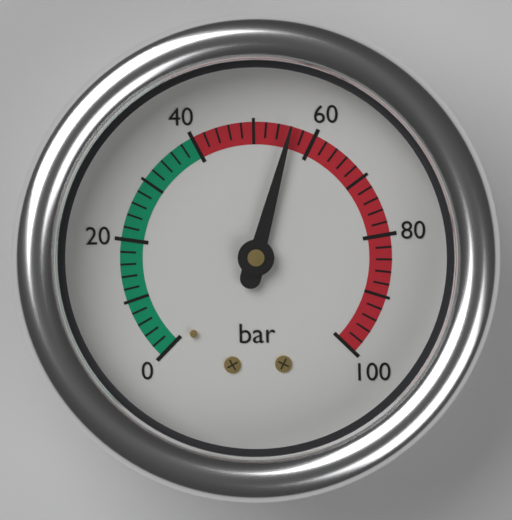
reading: 56 bar
